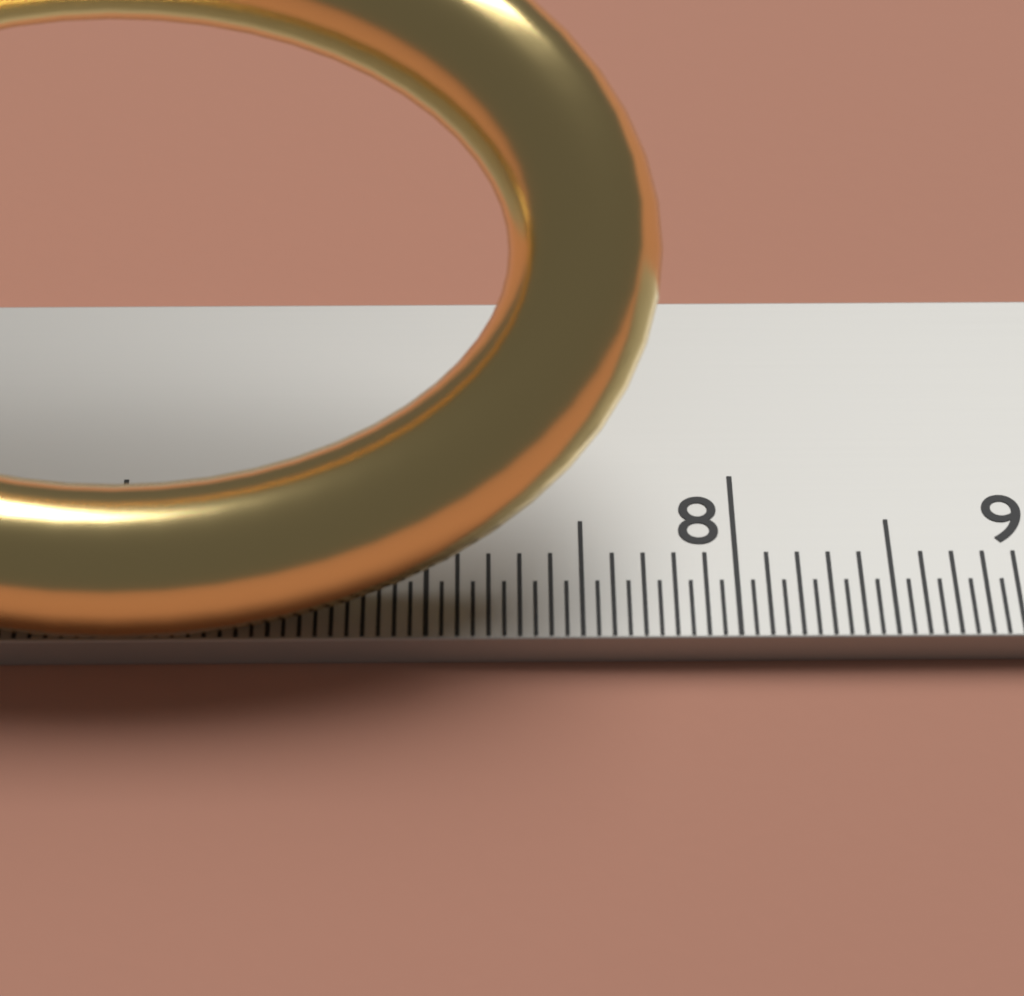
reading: 7.75 cm
